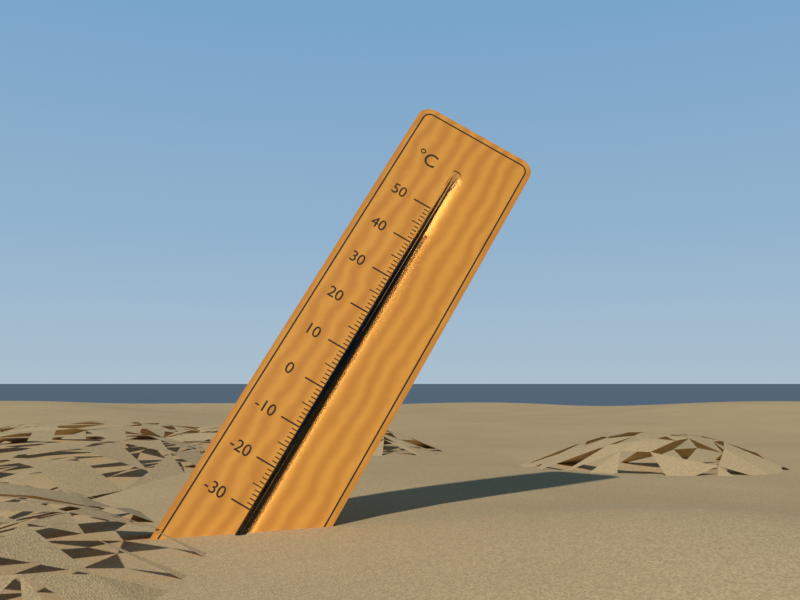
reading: 44 °C
